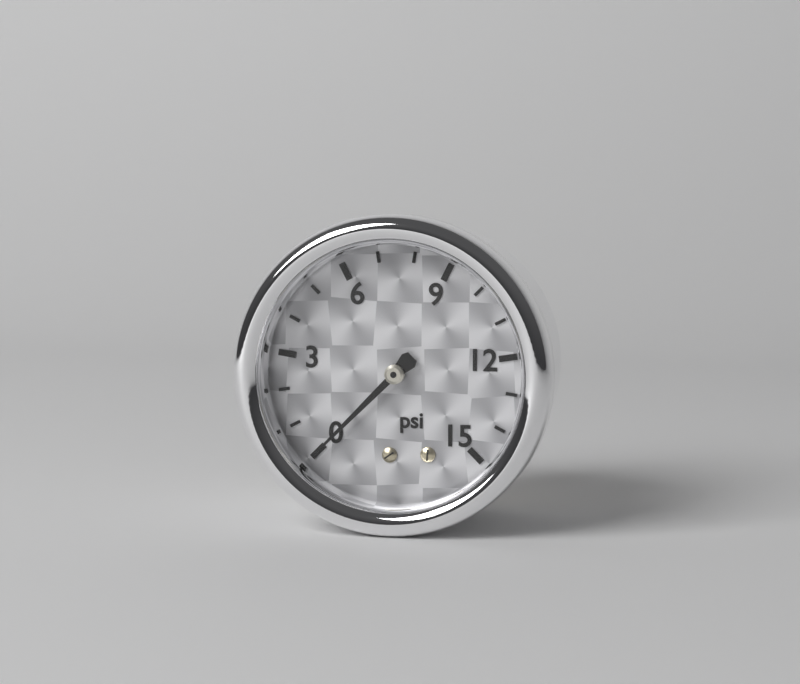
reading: 0 psi
